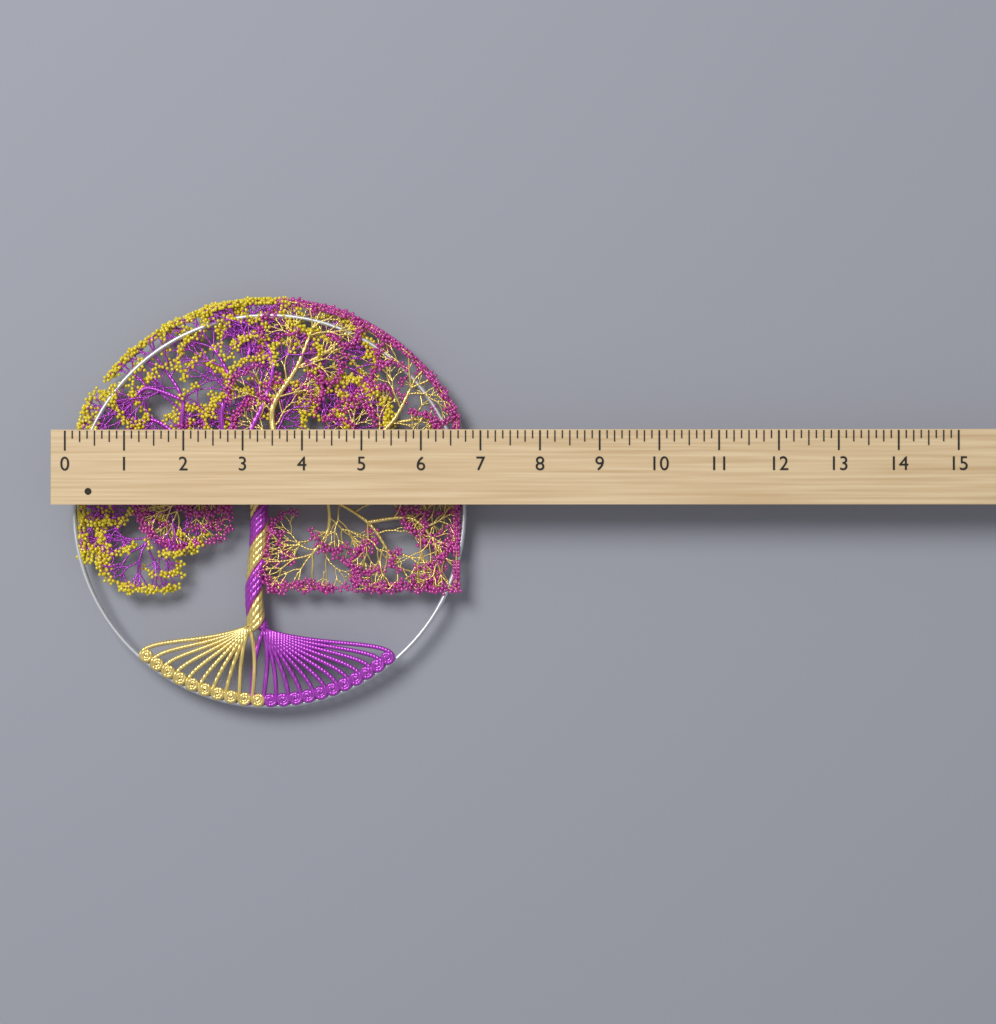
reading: 6.750 (no unit)
